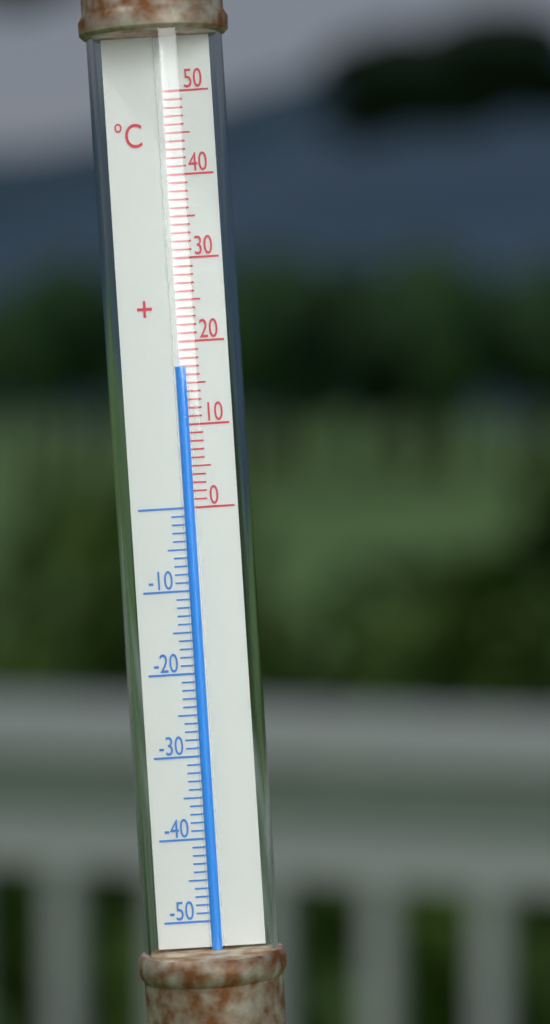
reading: 17 °C
